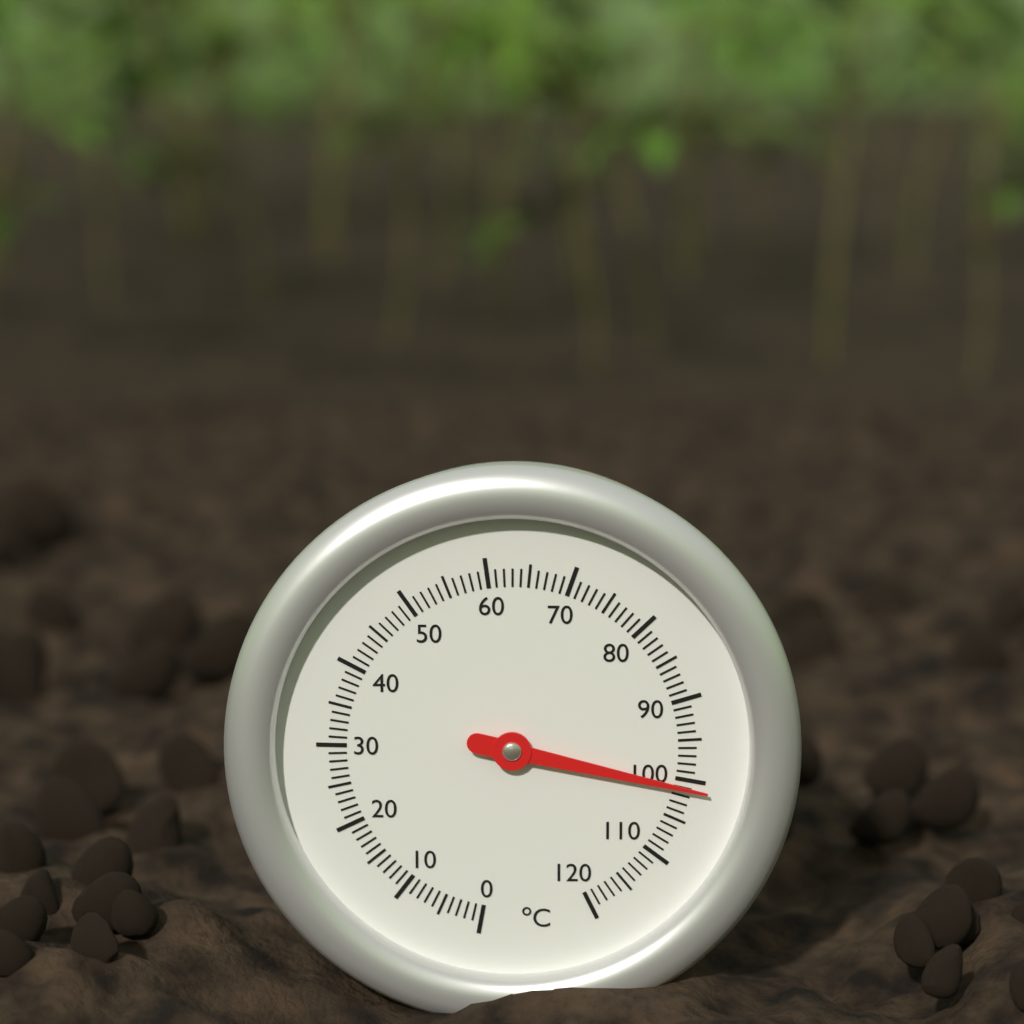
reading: 101 °C
